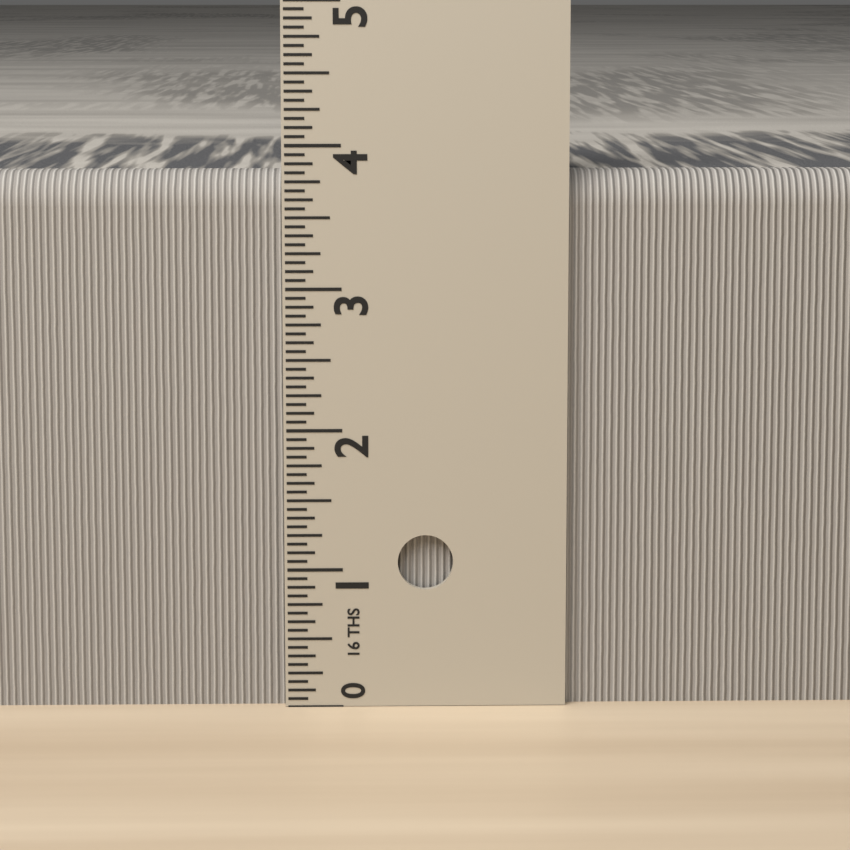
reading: 3.8125 in
